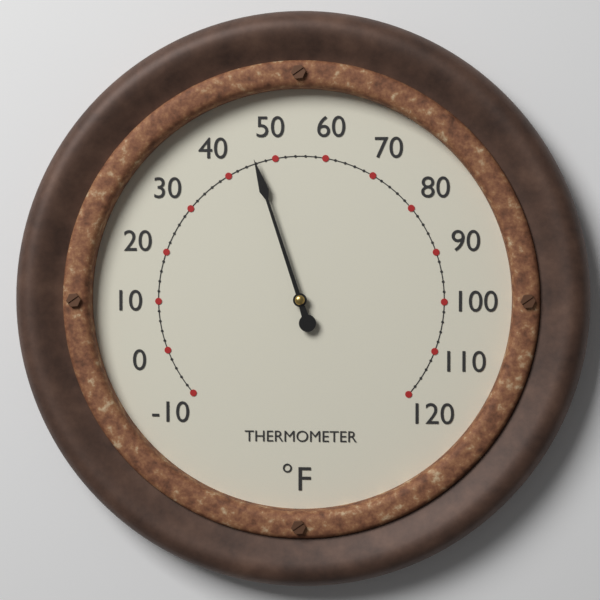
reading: 46 °F
